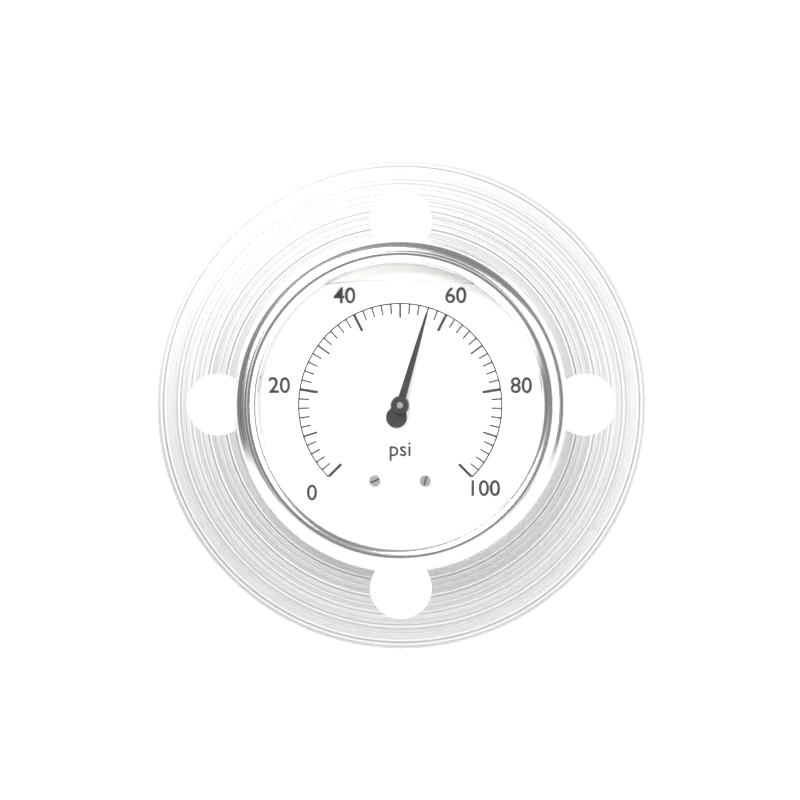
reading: 56 psi
